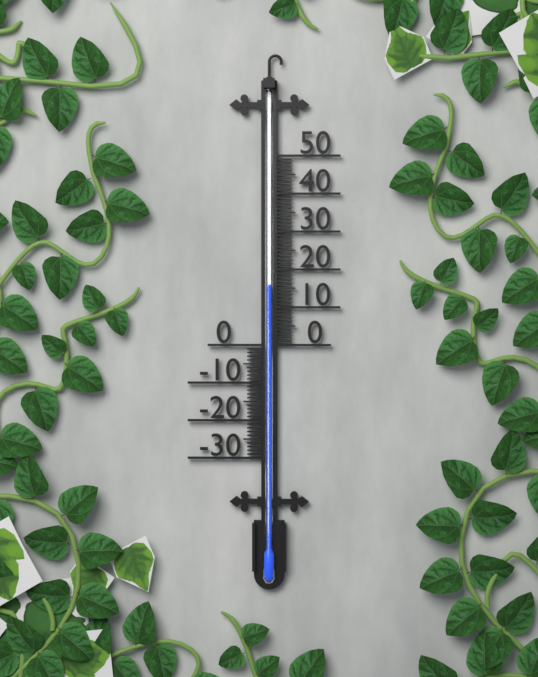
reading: 16 (no unit)
